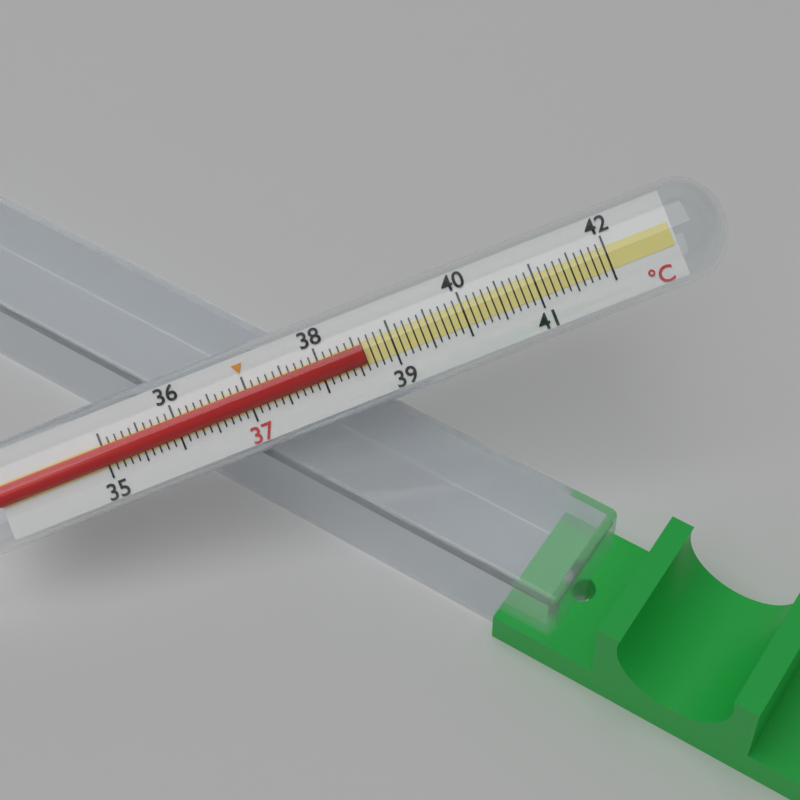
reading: 38.6 °C
